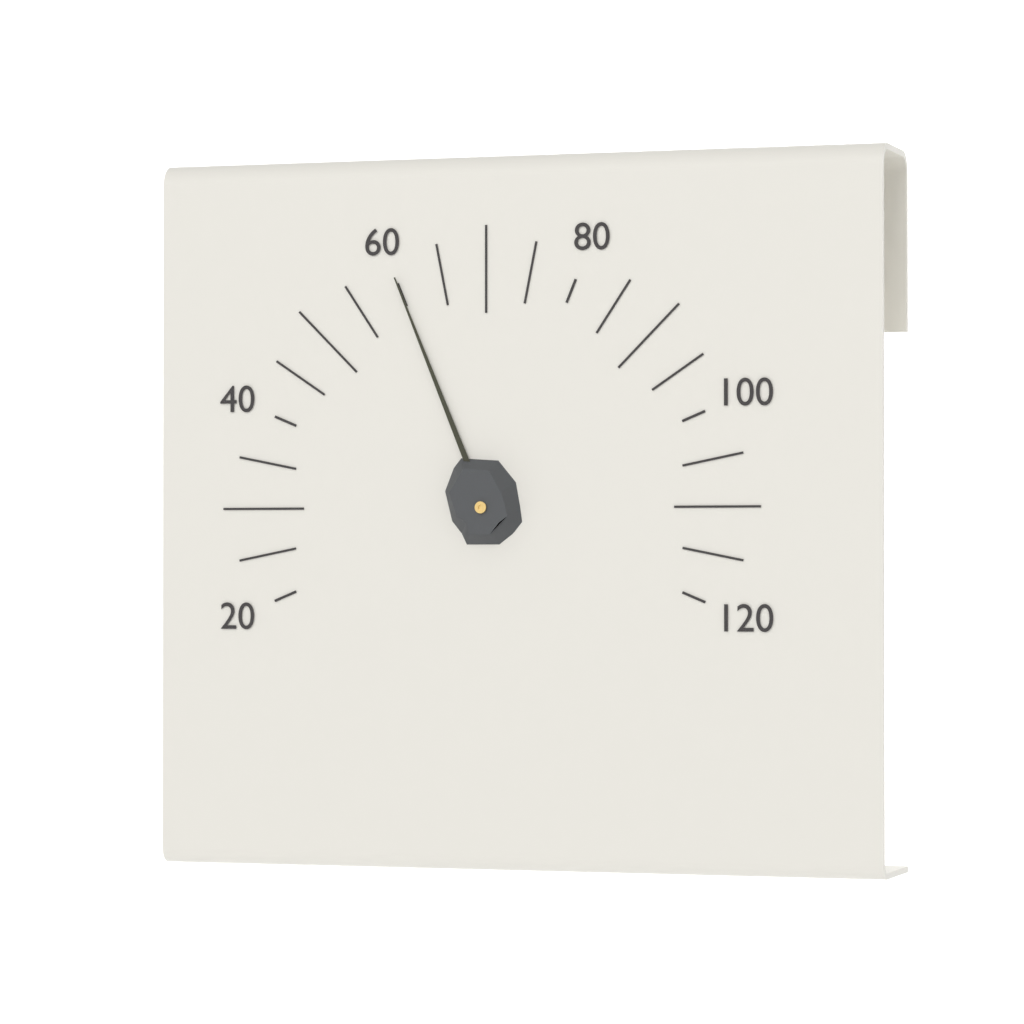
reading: 60 (no unit)
